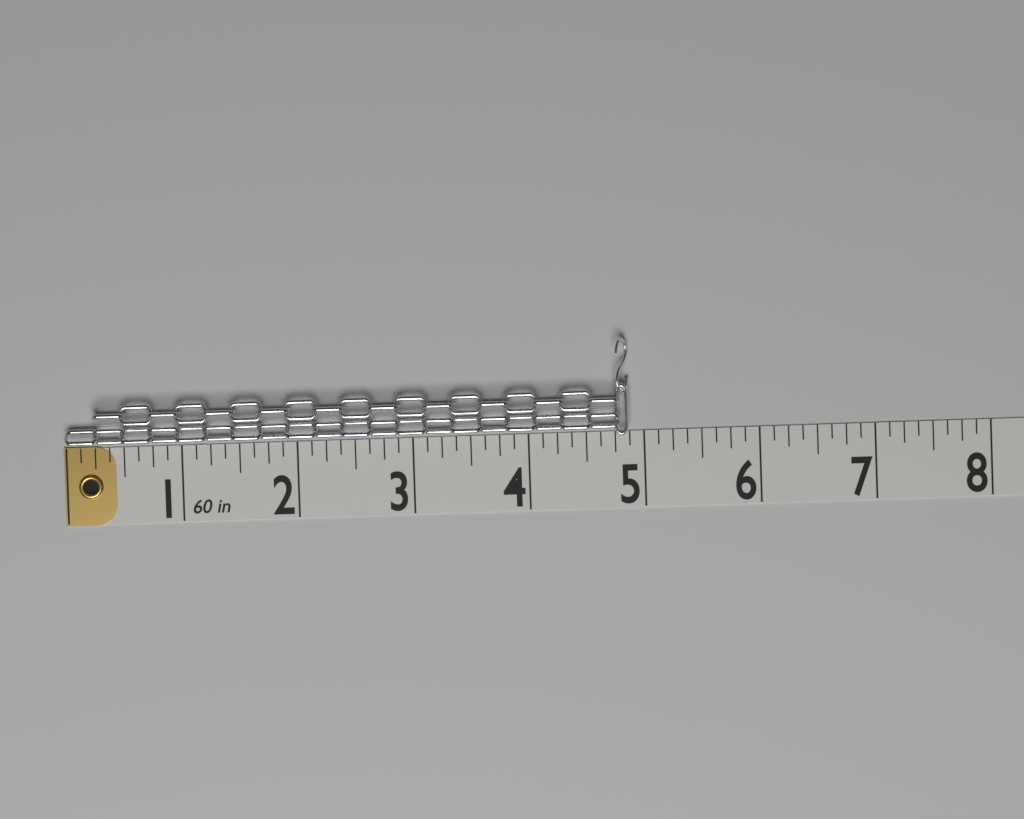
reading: 4.875 in
